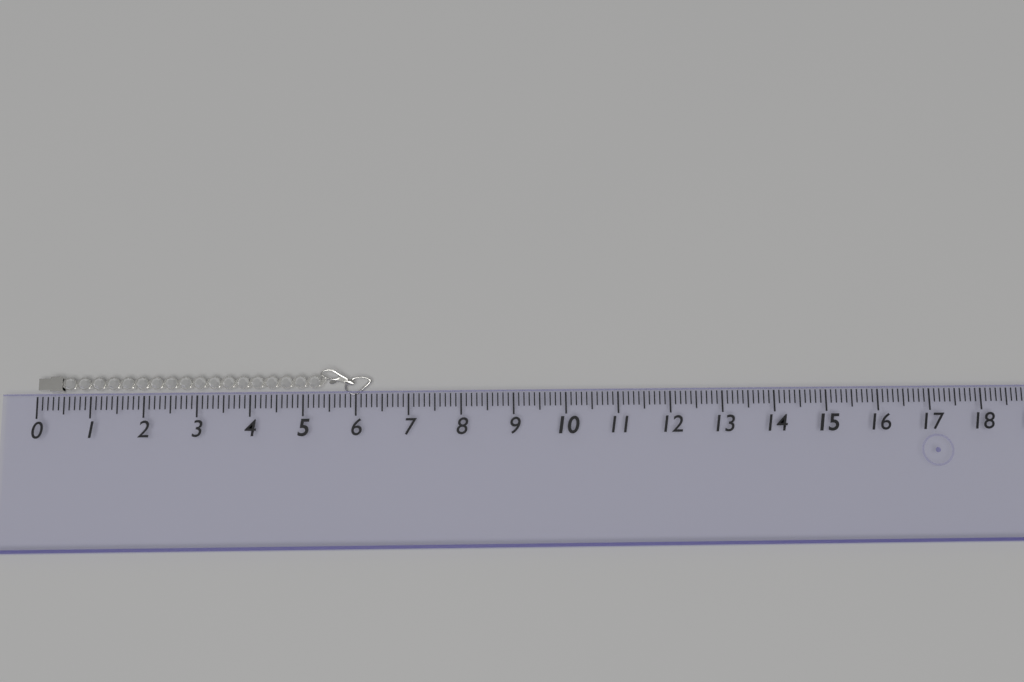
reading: 6.3 (no unit)
